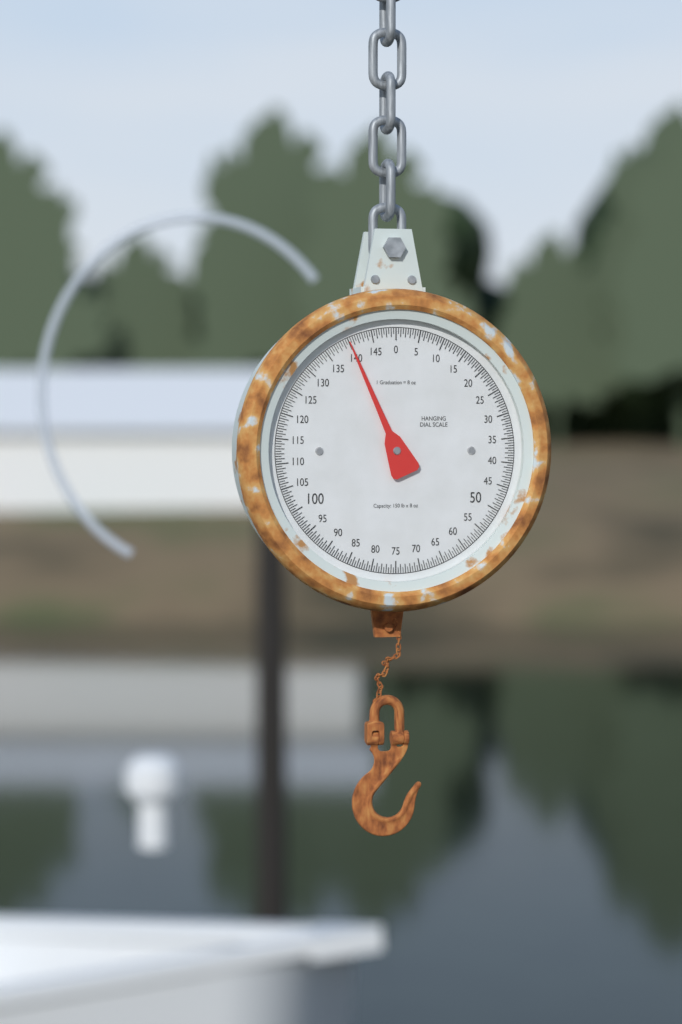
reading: 140.0 lb
